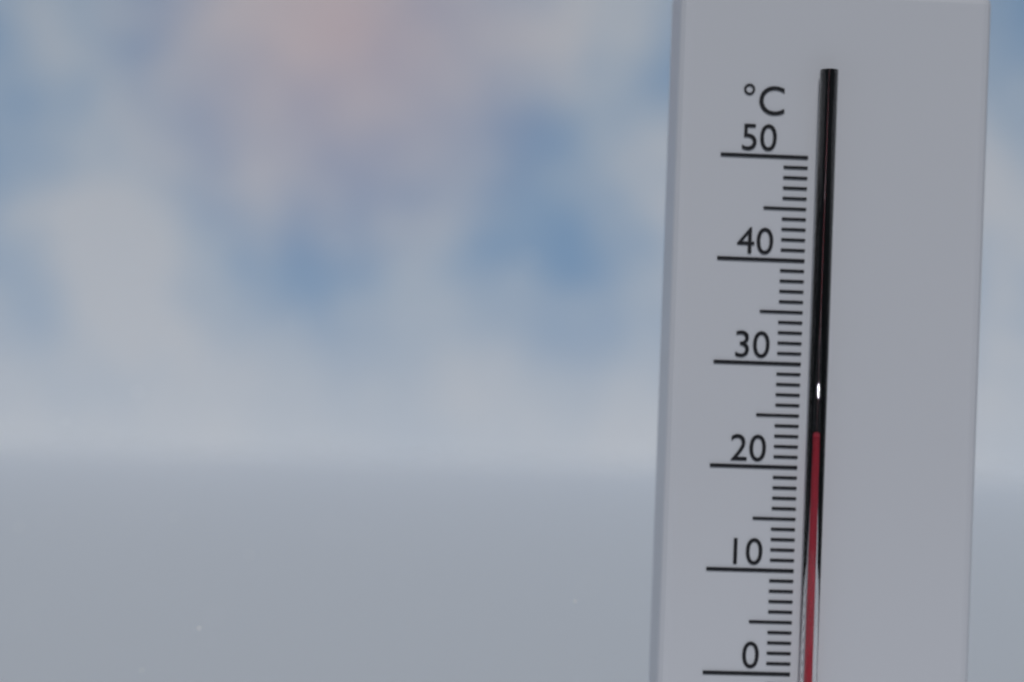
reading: 23 °C
